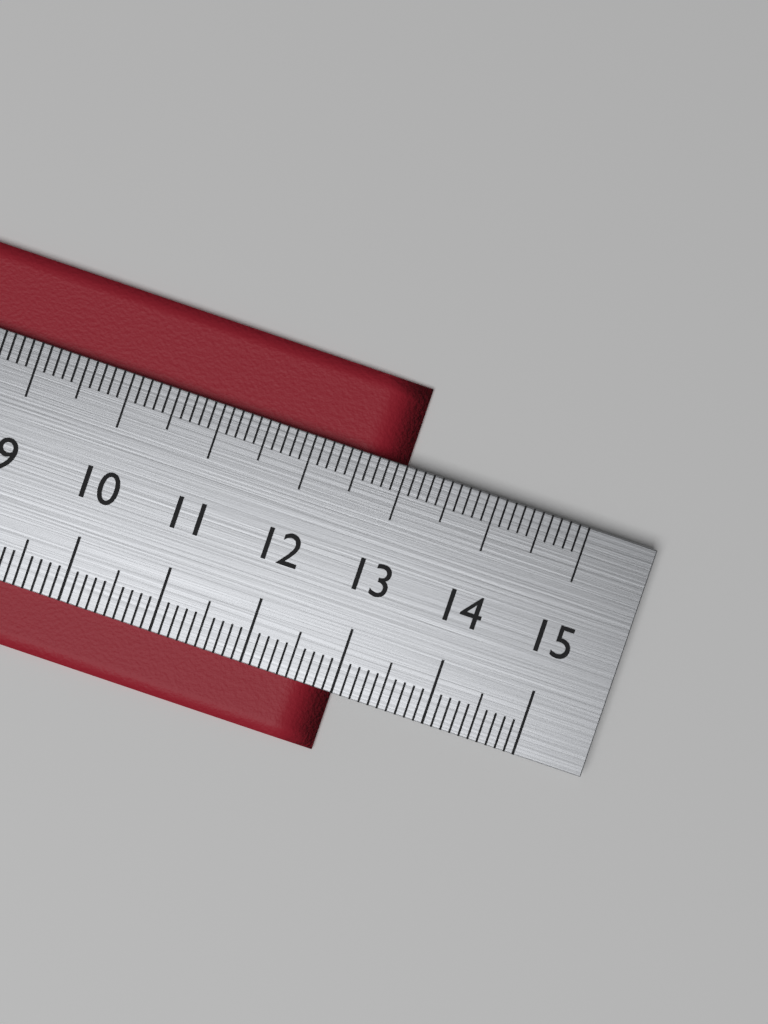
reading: 13.0 cm
